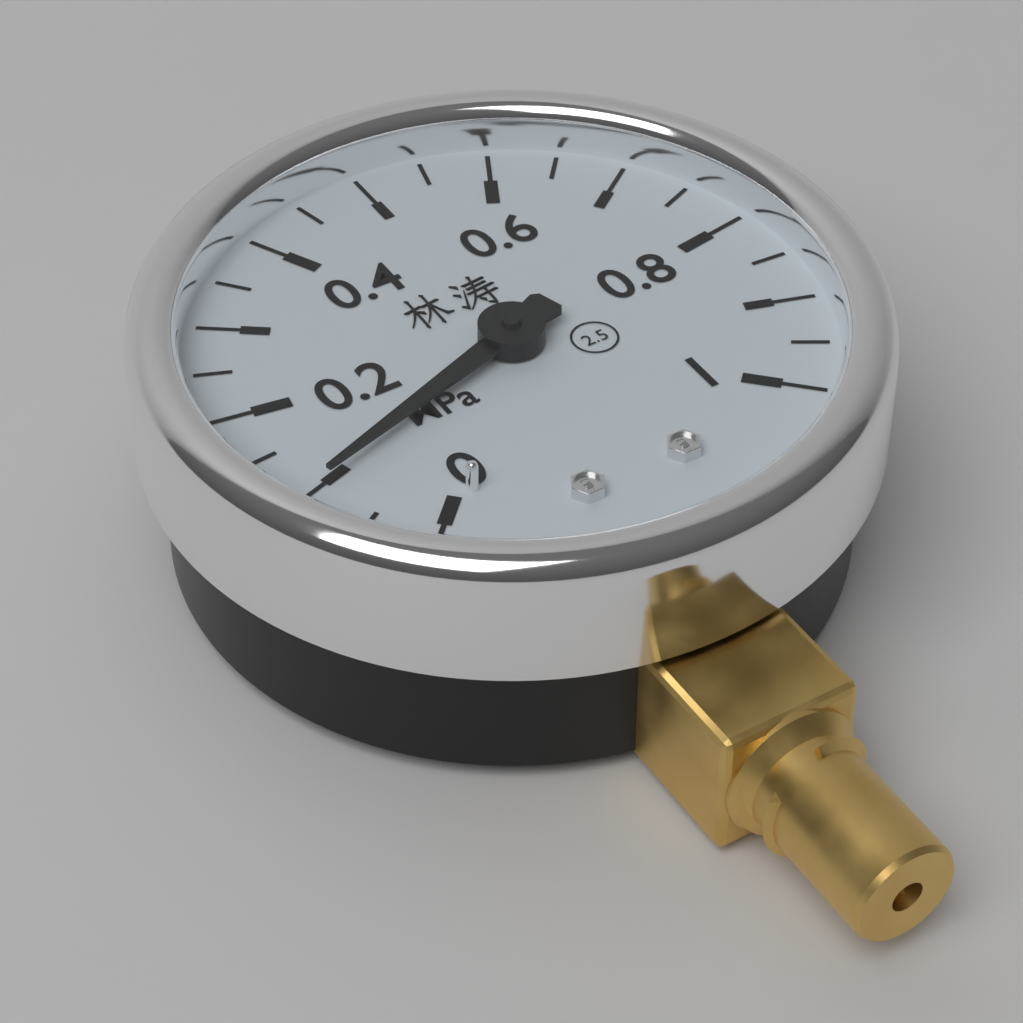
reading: 0.10 MPa
